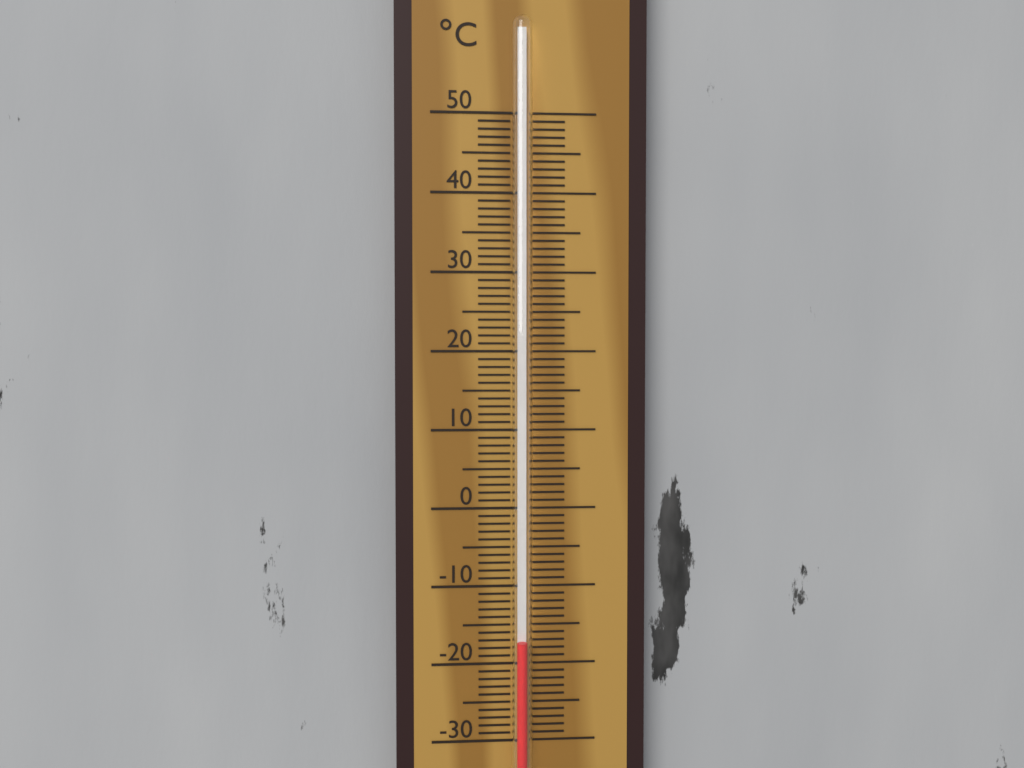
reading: -17 °C
